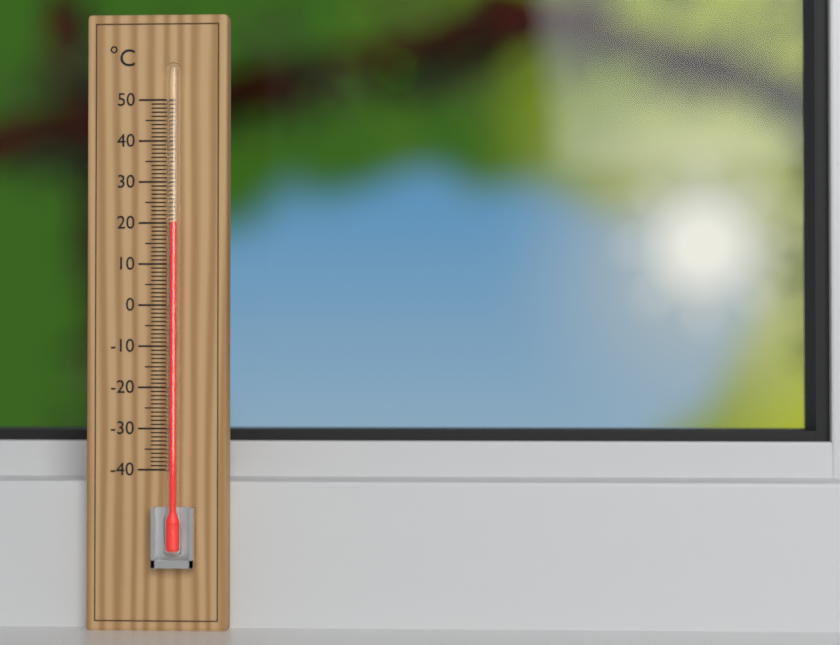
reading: 20 °C
